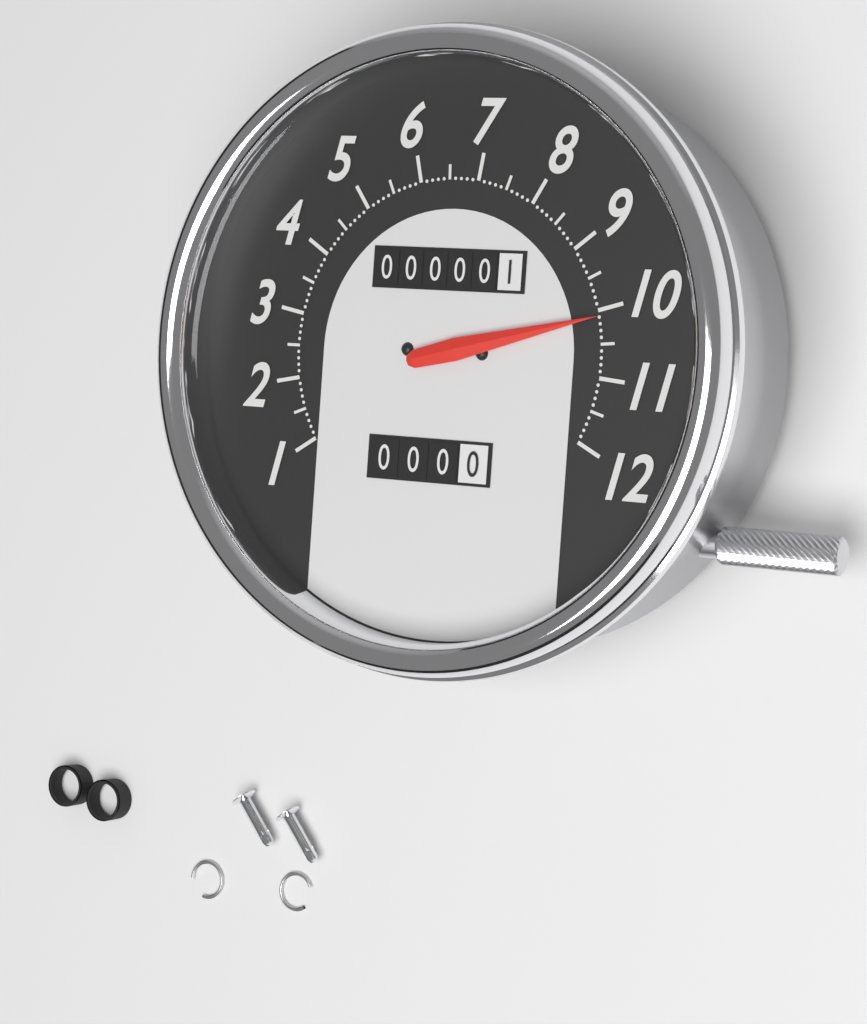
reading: 10.1 (no unit)
